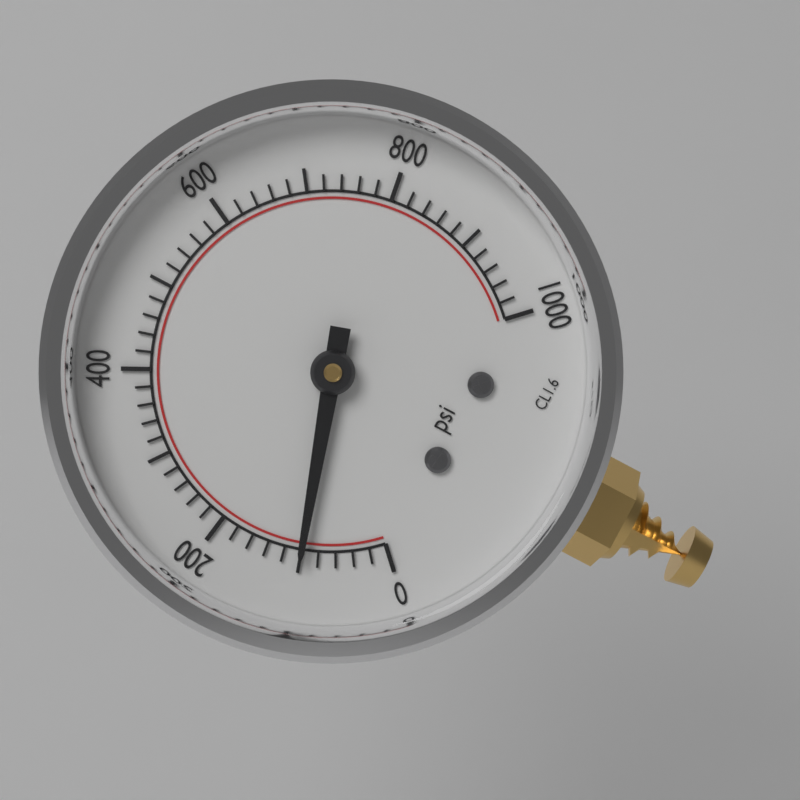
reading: 100 psi
